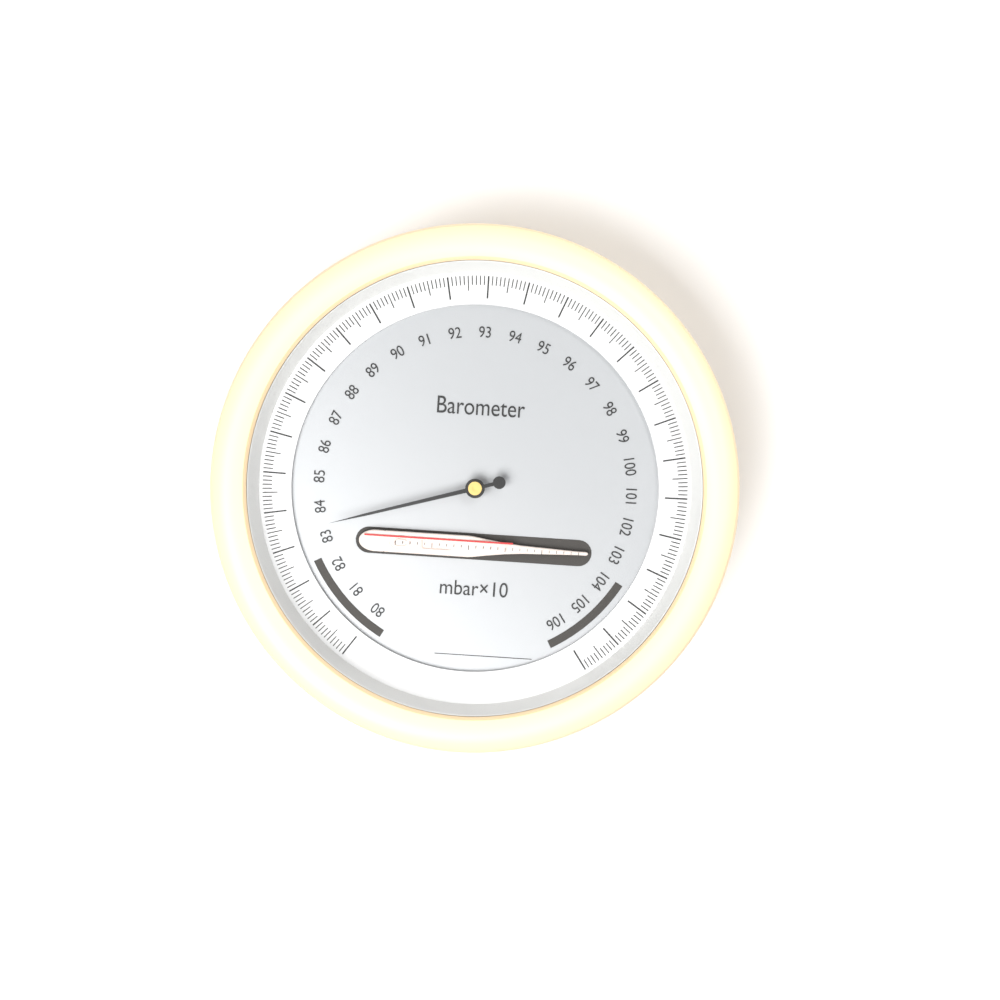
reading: 83.4 mbar×10
